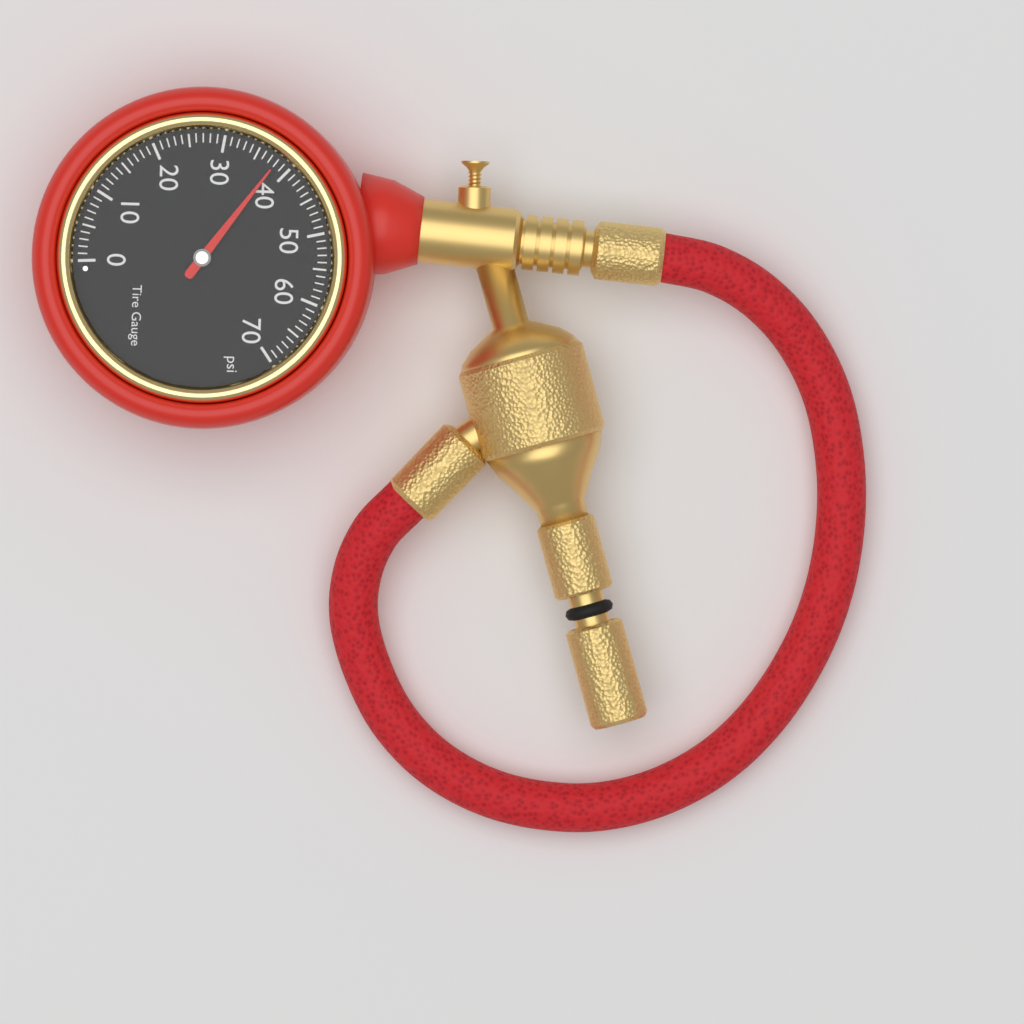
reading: 38 psi
